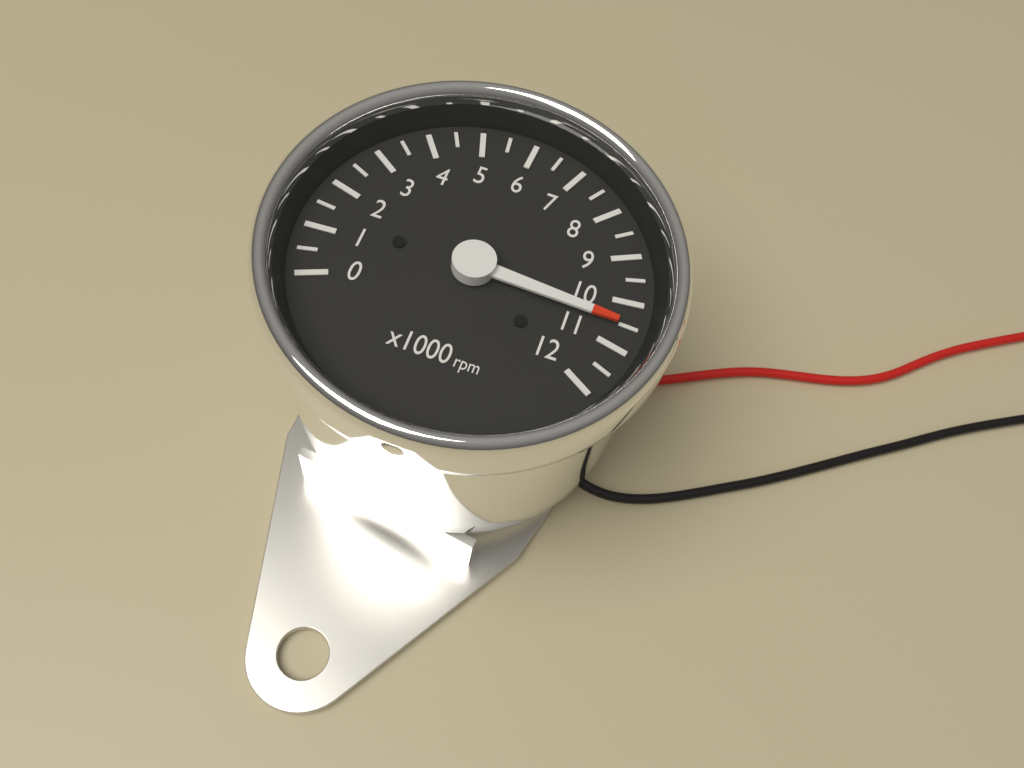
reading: 10500 rpm
